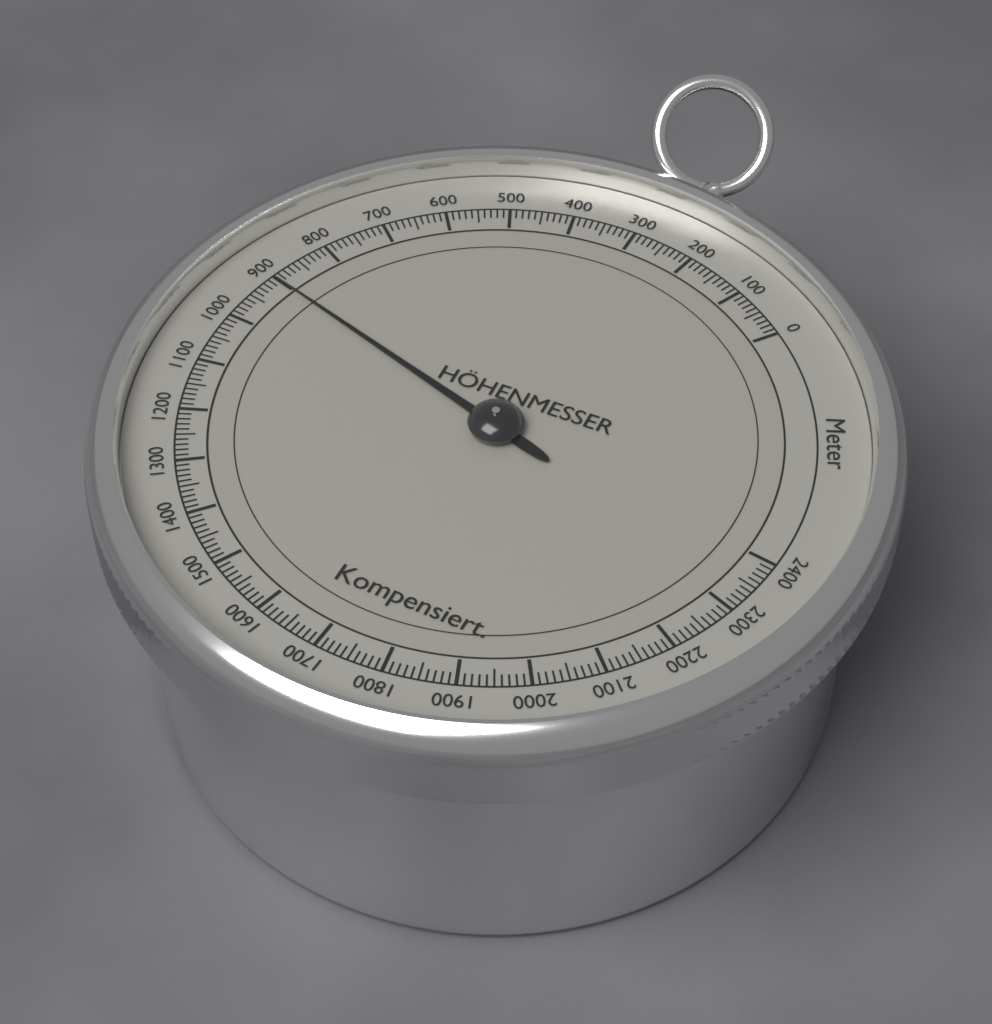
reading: 900 m
